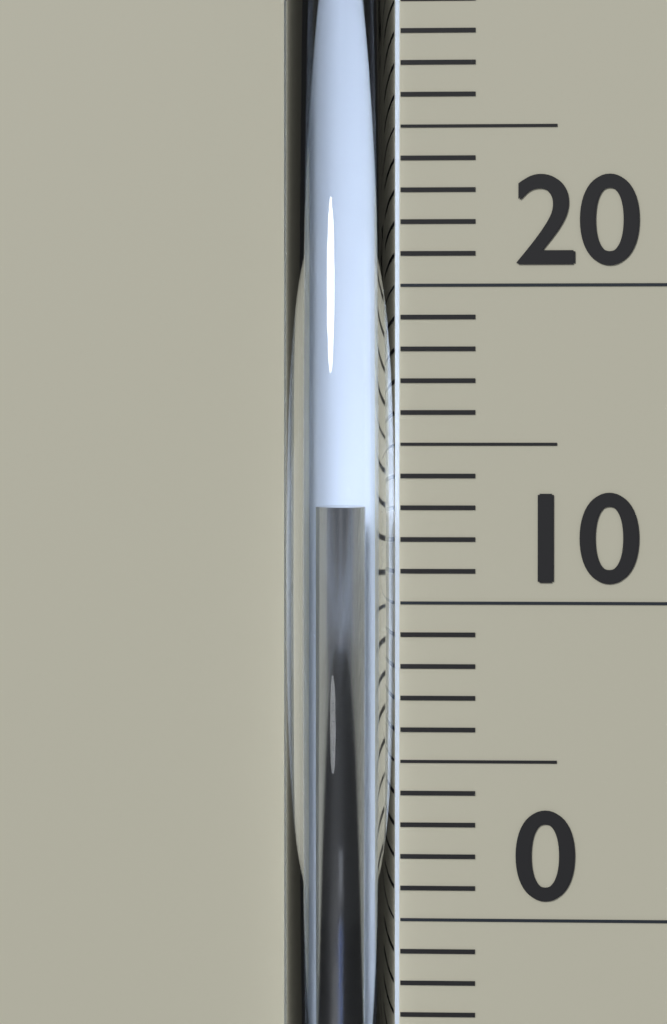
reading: 13 °C
